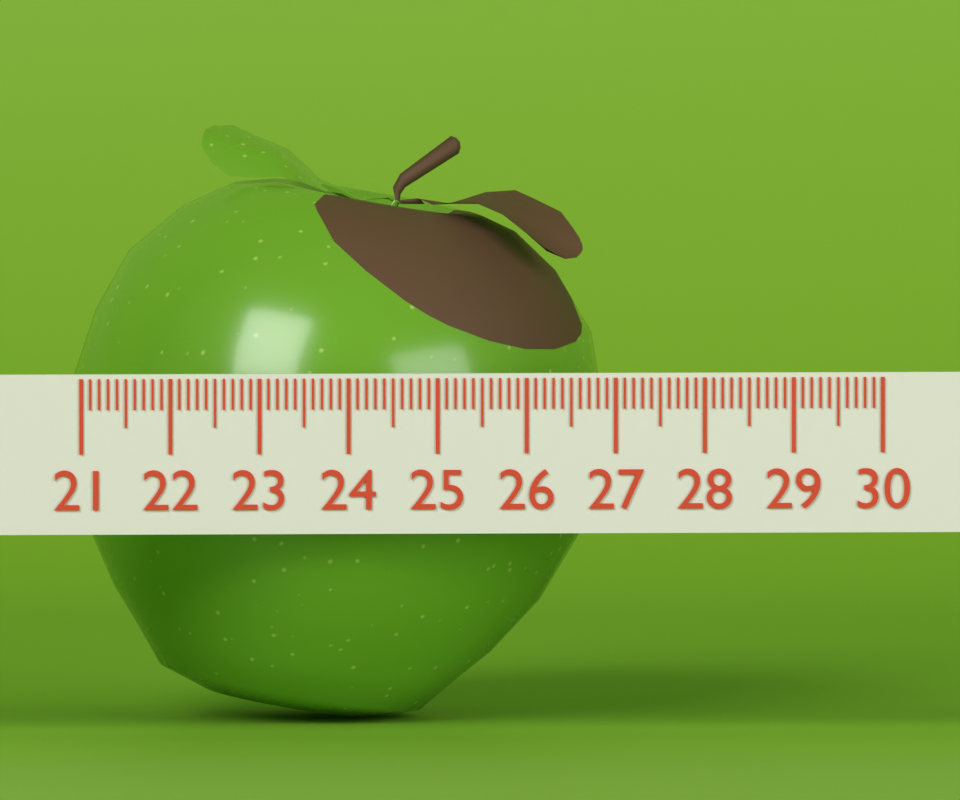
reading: 27.0 (no unit)
